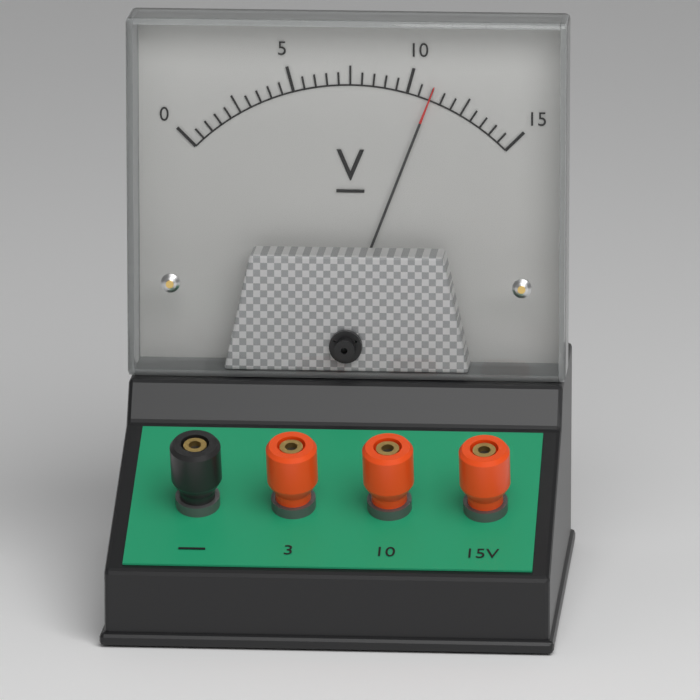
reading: 11.0 V
